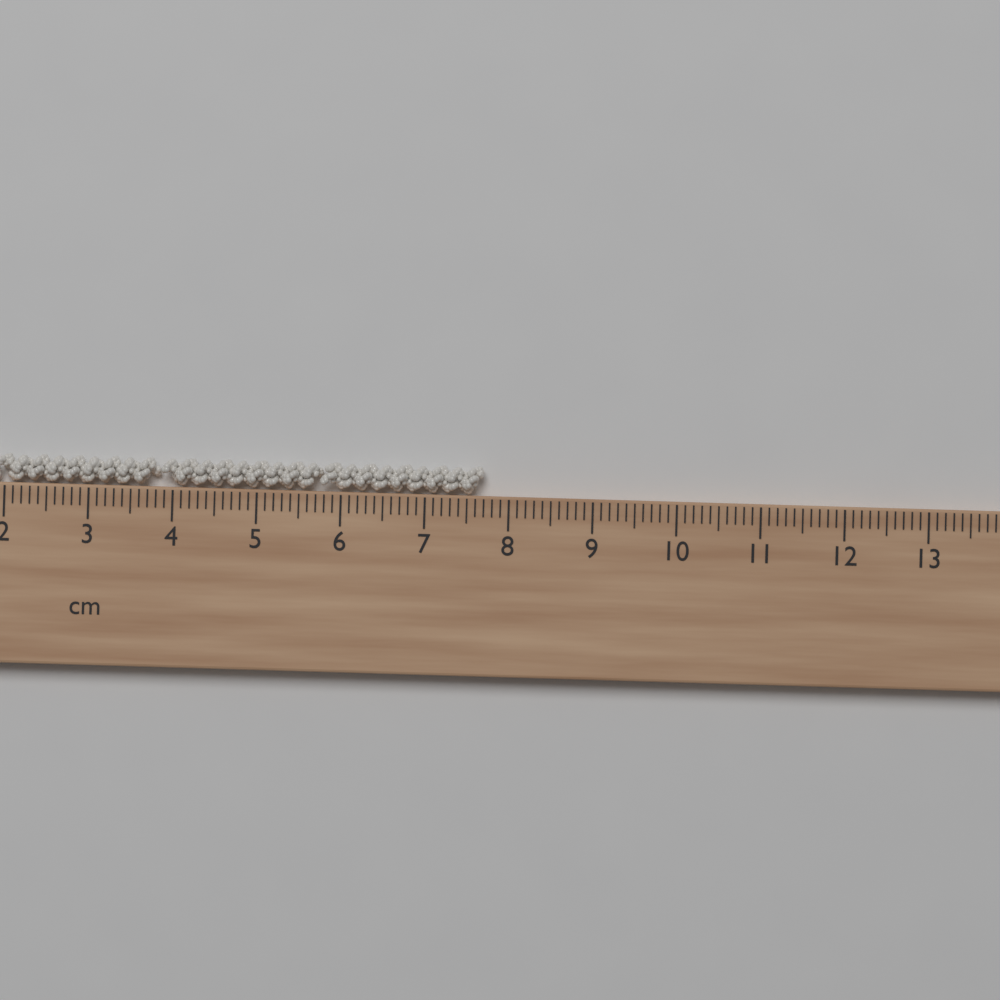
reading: 7.7 cm
